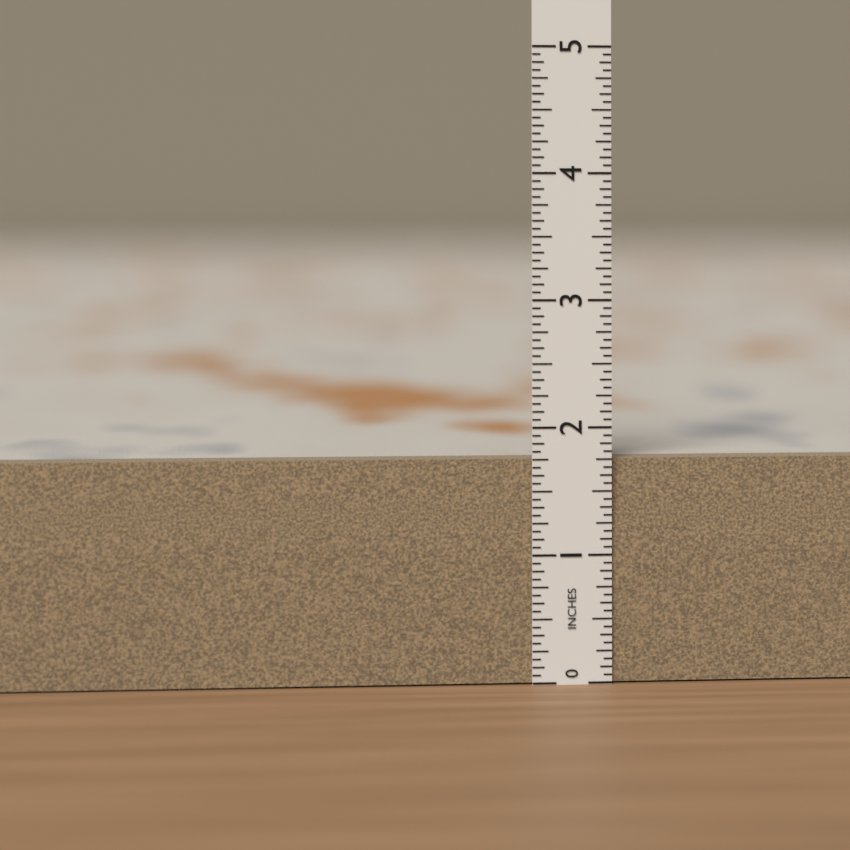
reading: 1.7500 in
